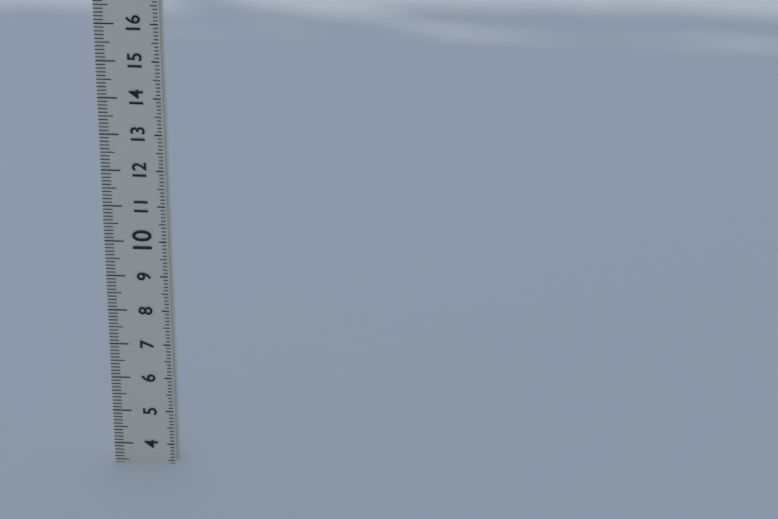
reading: 3.4 (no unit)
